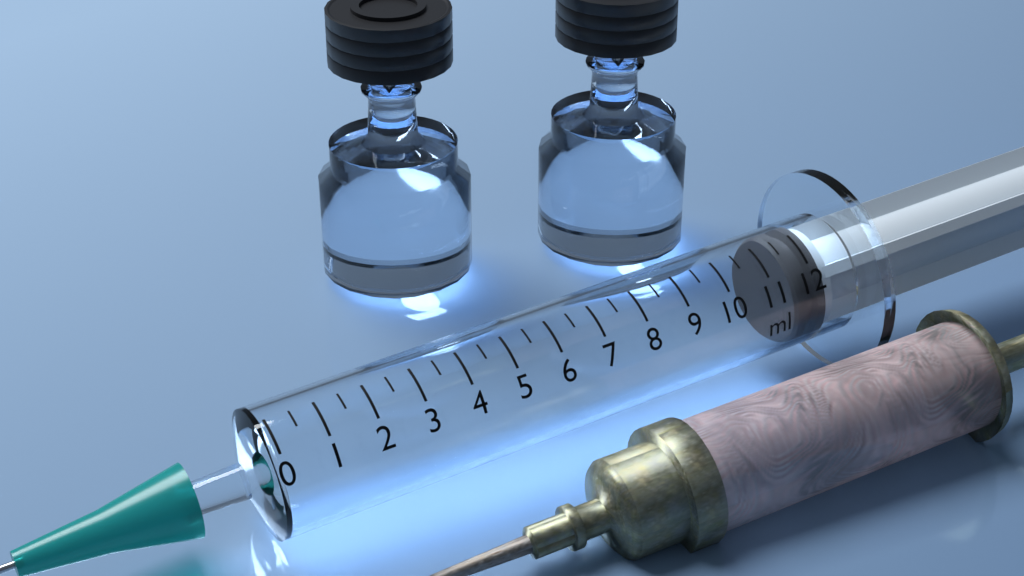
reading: 11.5 ml
